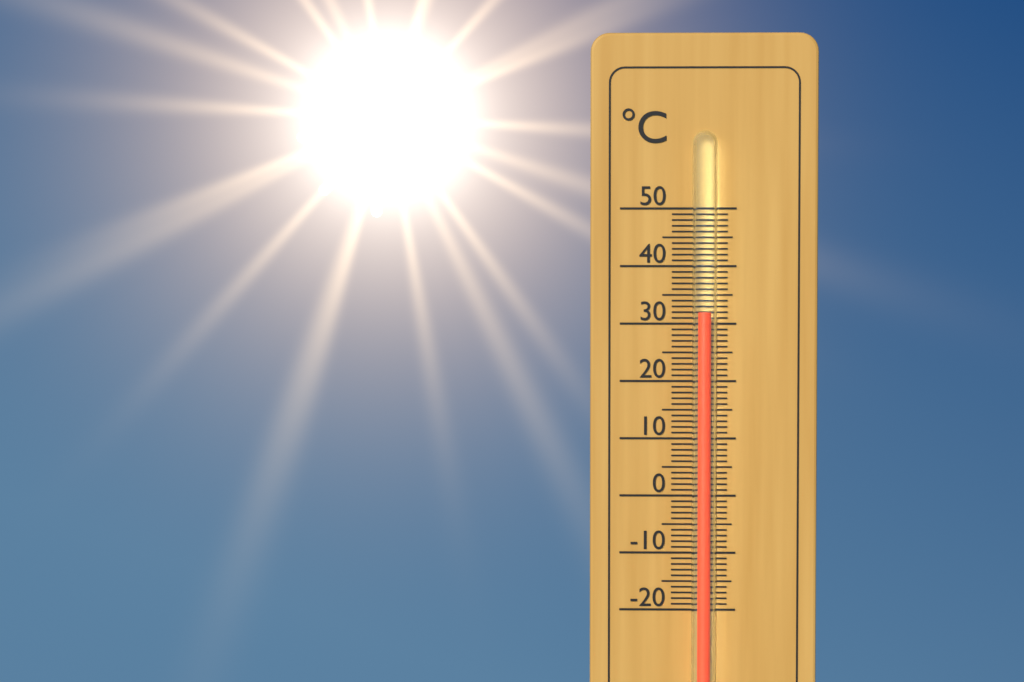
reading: 32 °C
